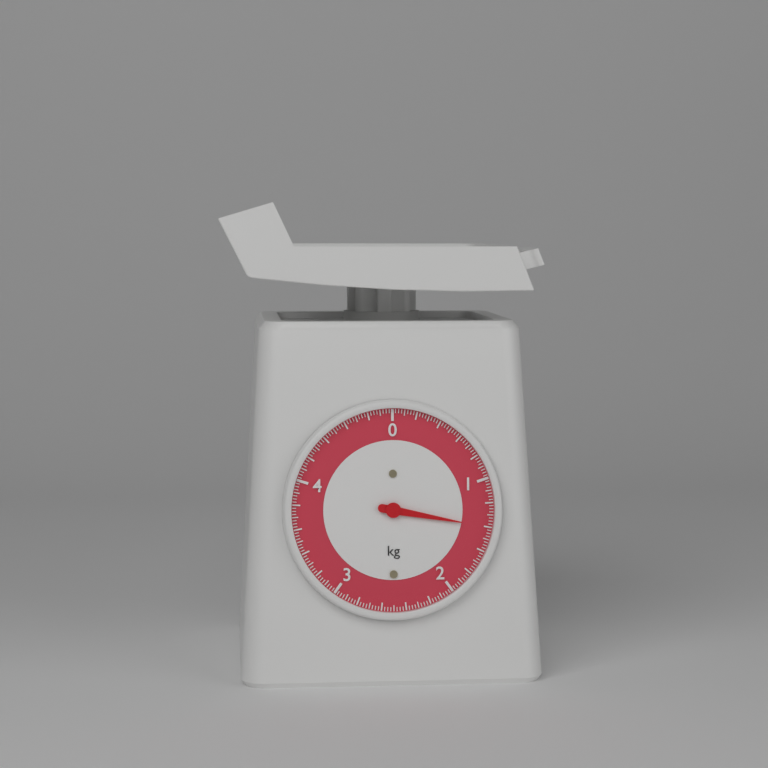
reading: 1.400 kg
